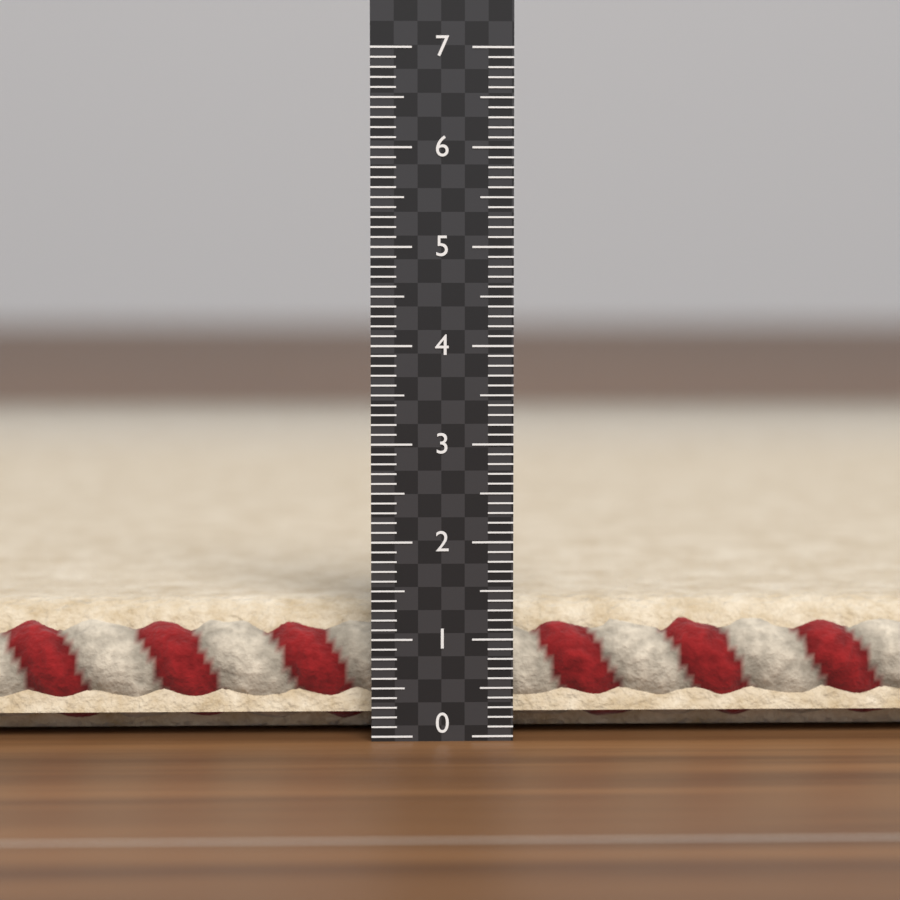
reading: 1.3 (no unit)
